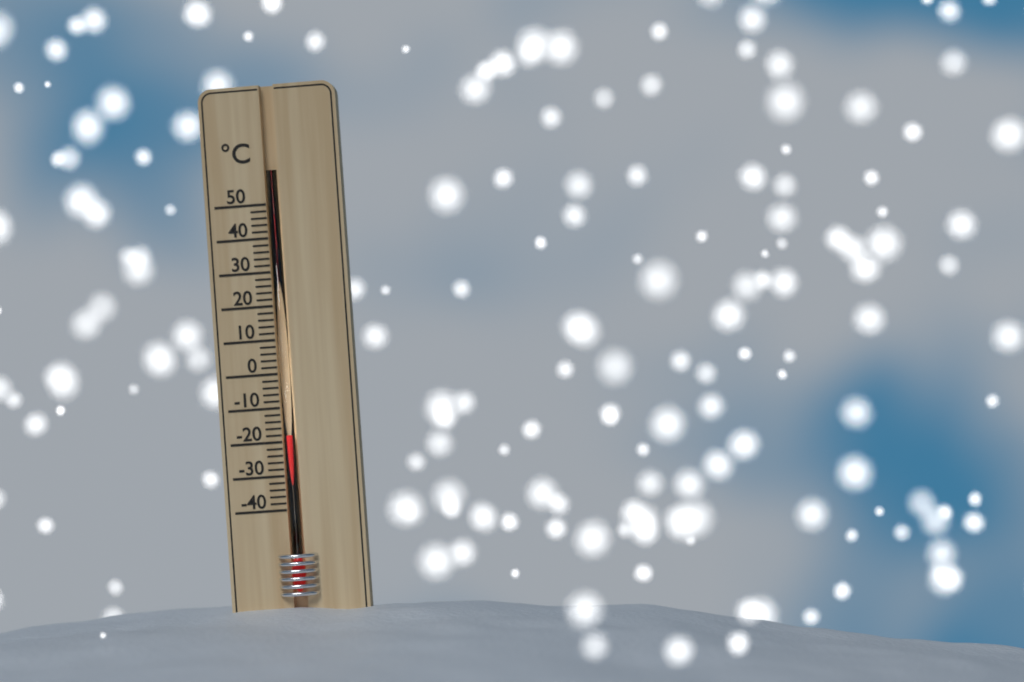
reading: -18 °C
